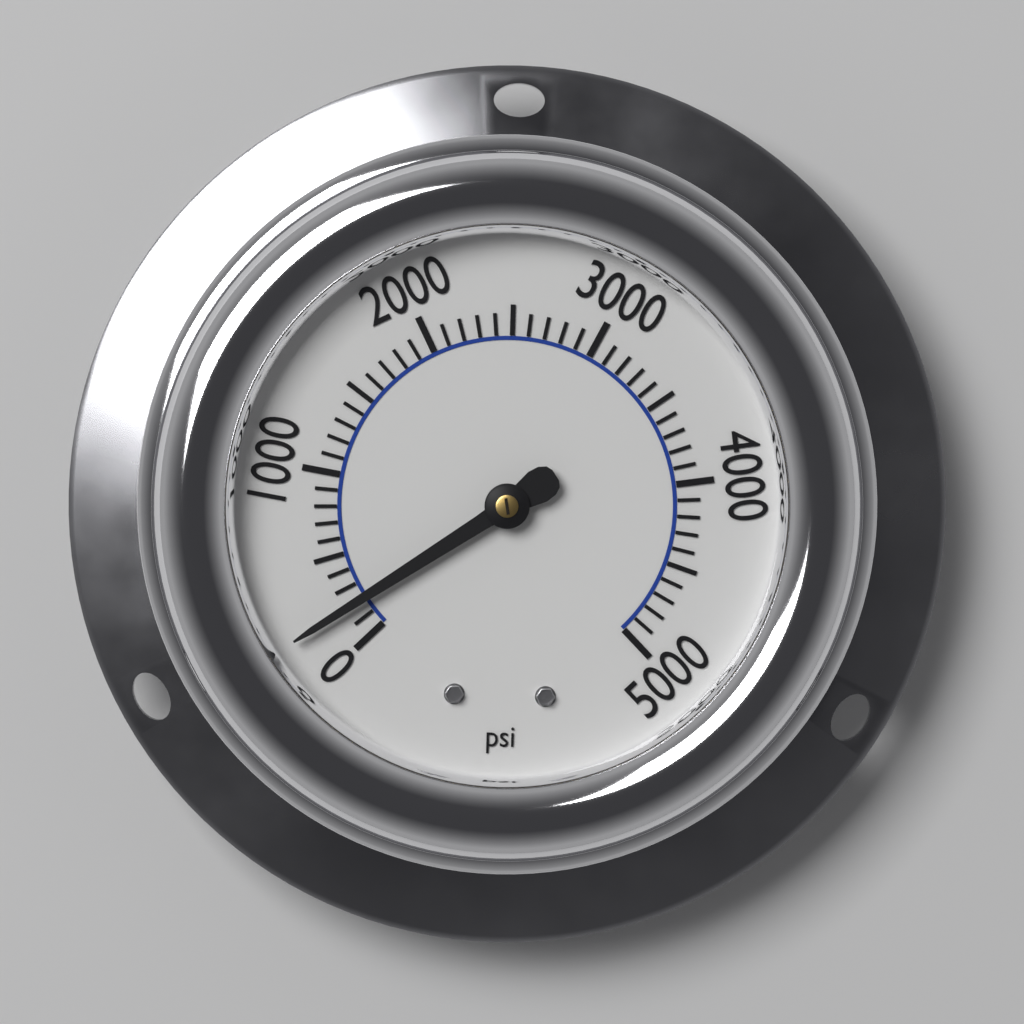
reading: 200 psi
